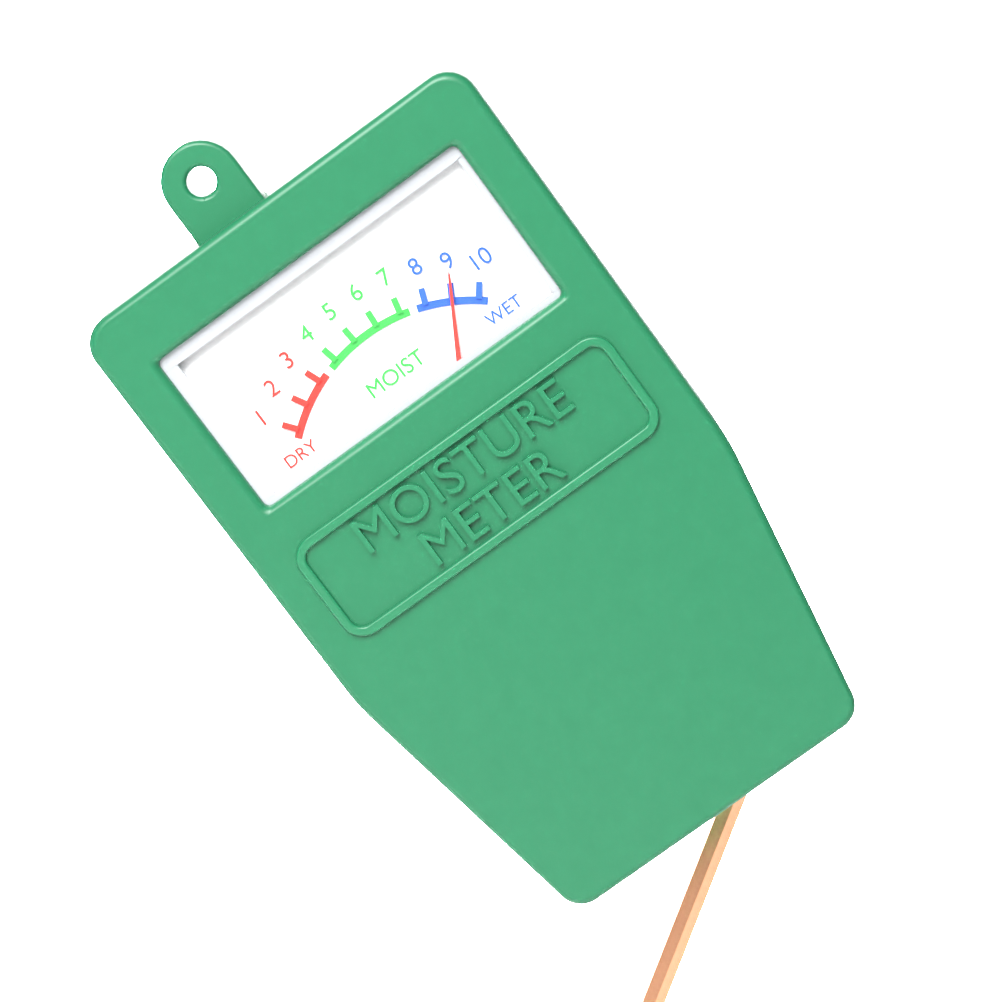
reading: 9 (no unit)
